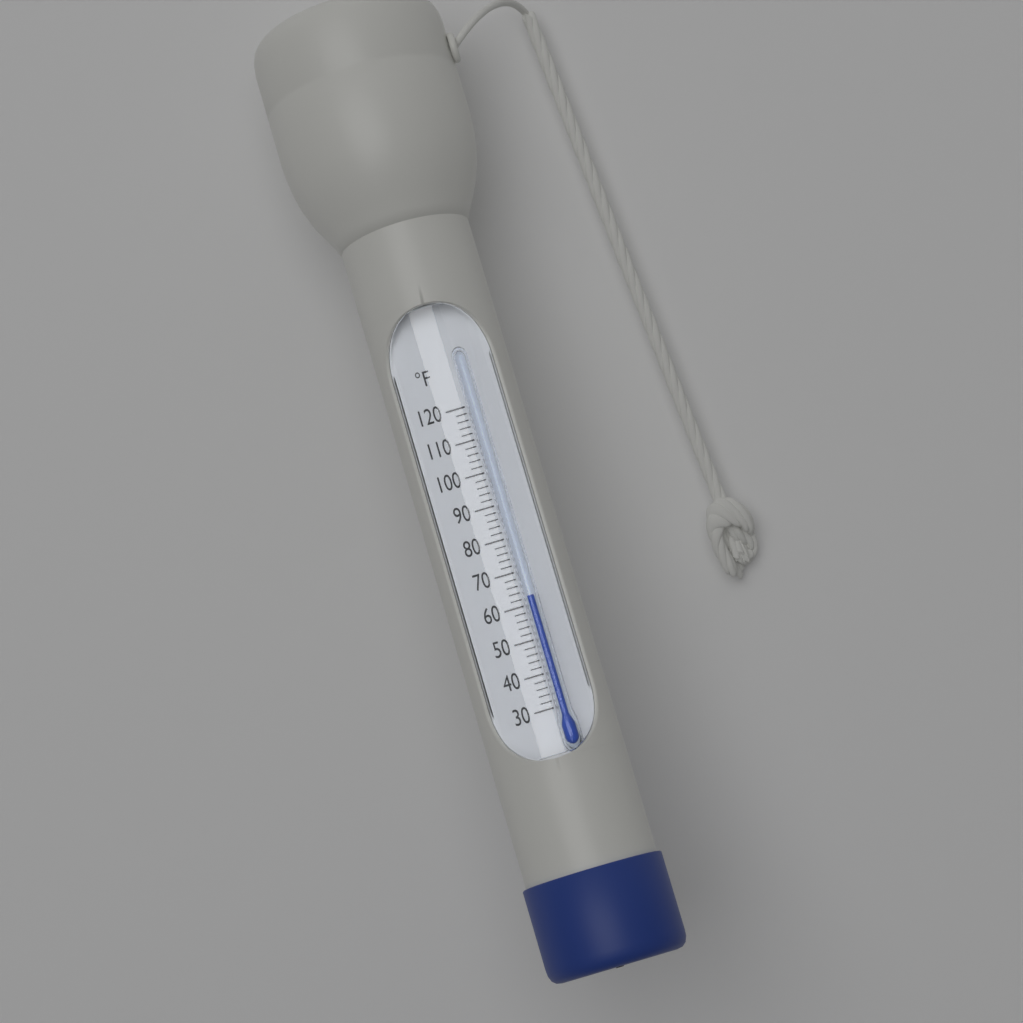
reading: 62 °F
